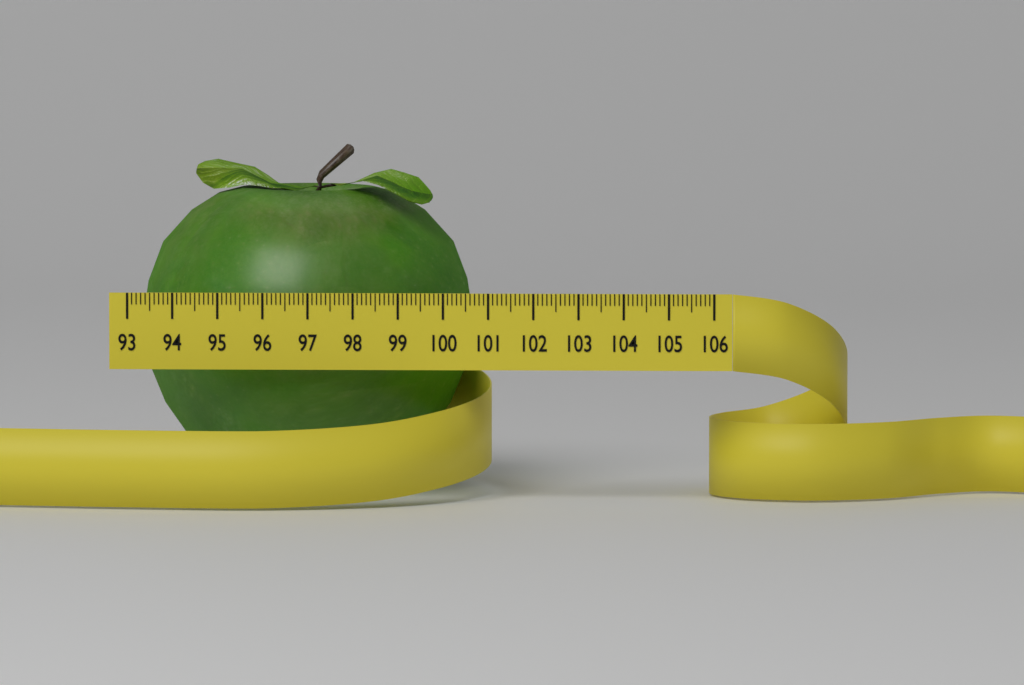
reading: 100.5 (no unit)
